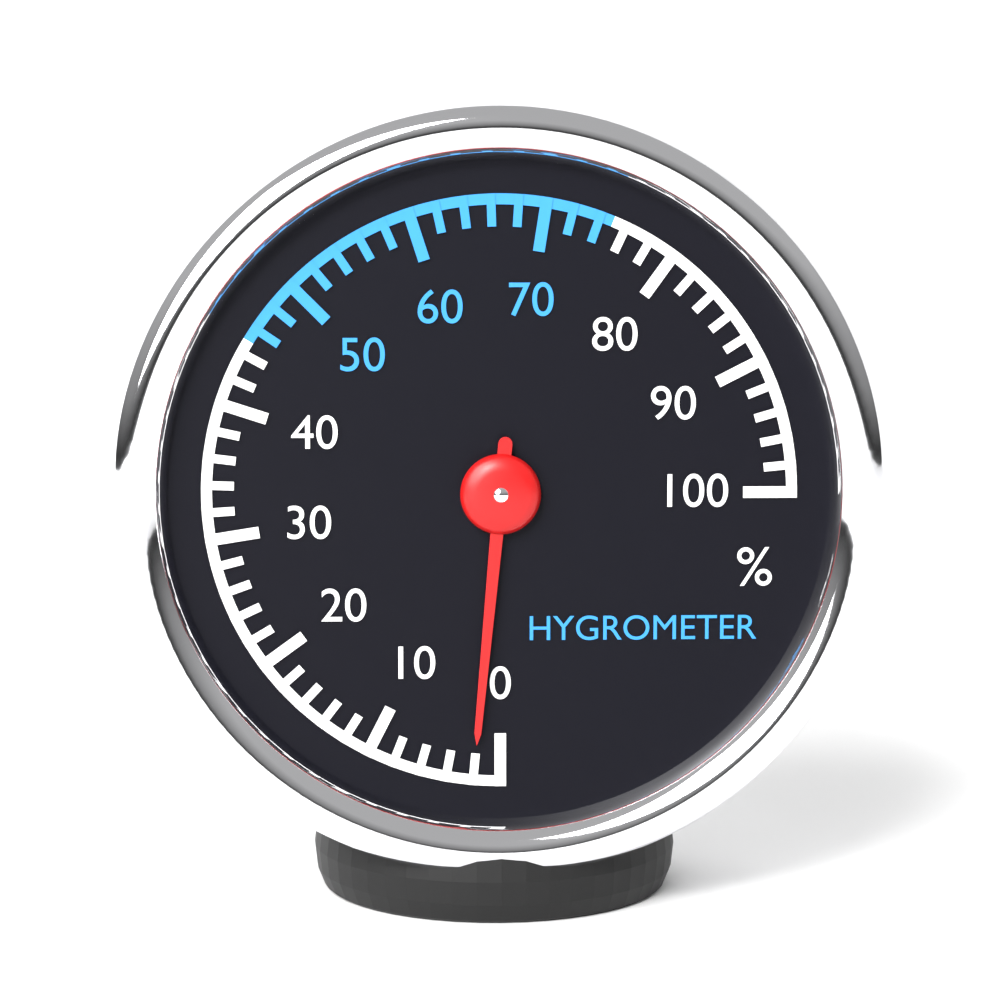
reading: 2 %
